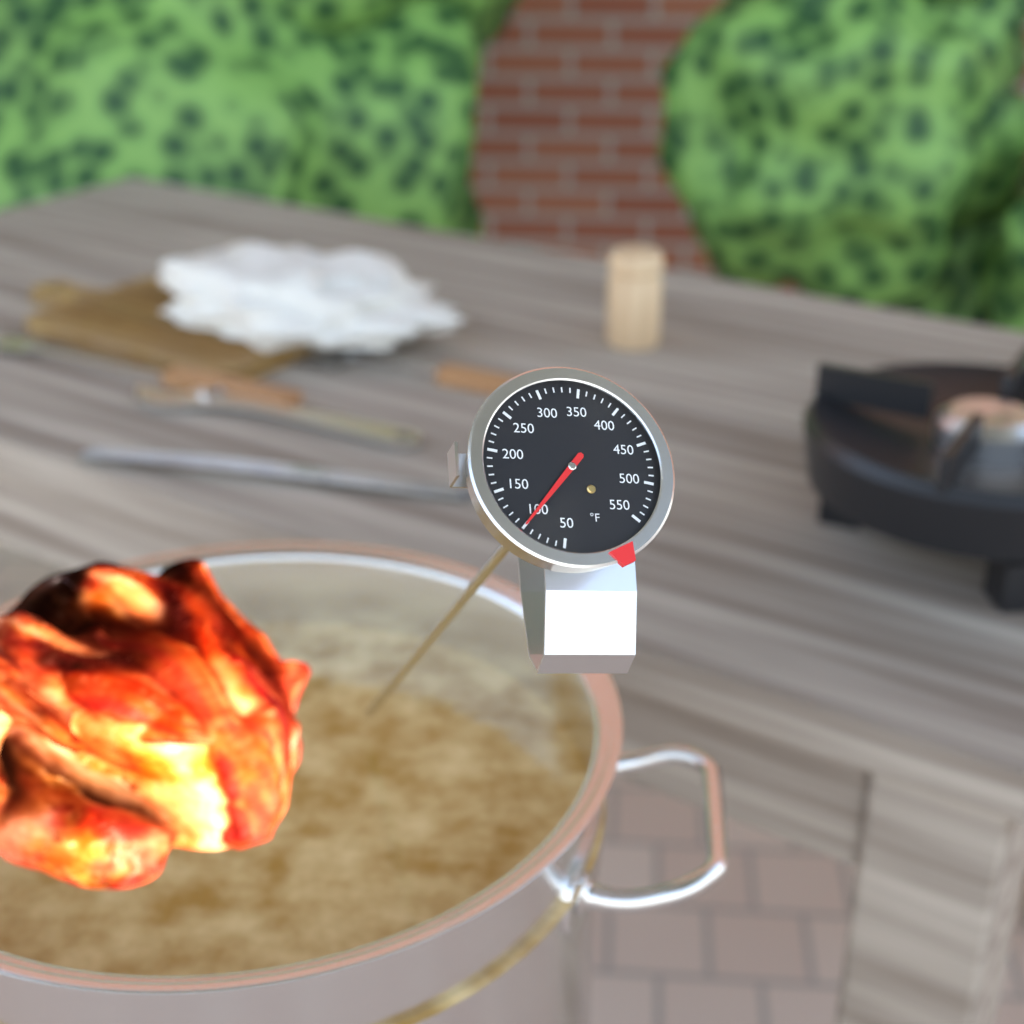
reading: 100 °F
